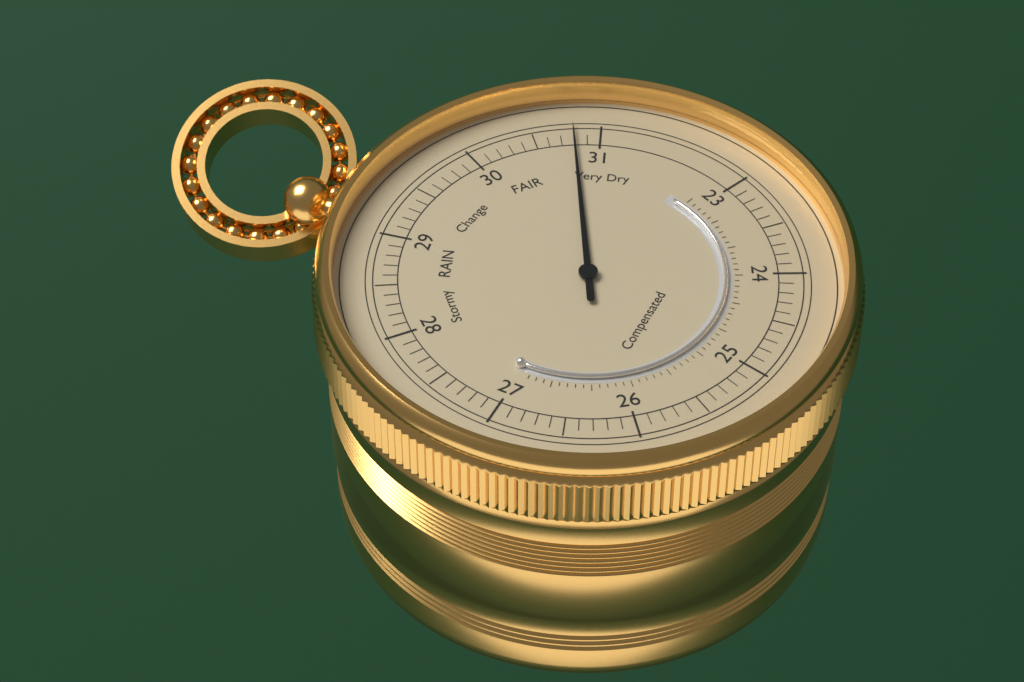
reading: 30.8 (no unit)
